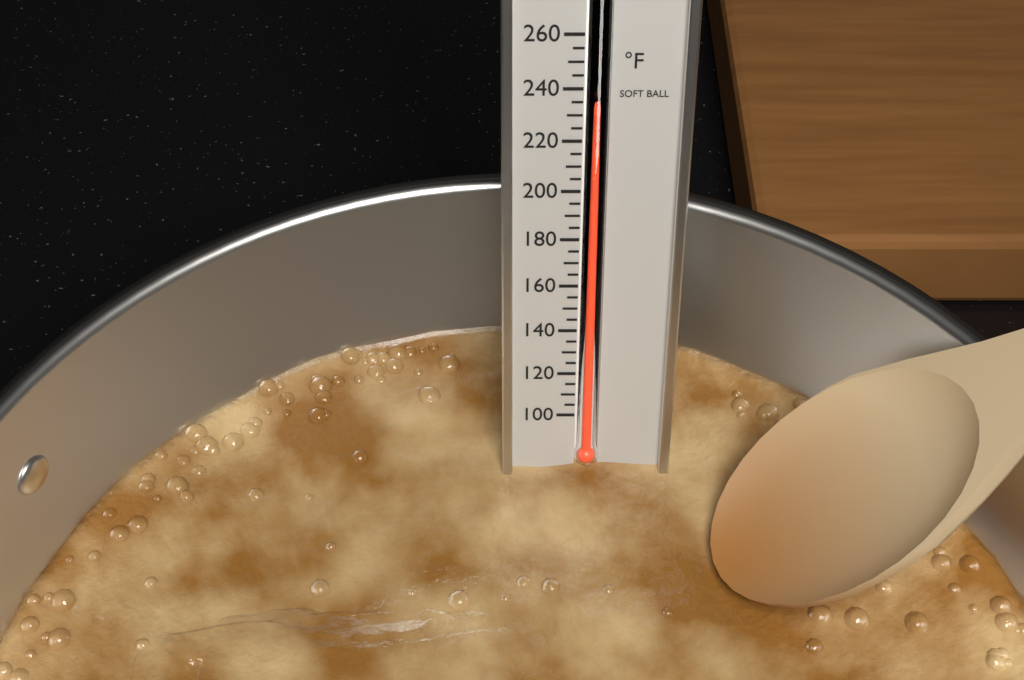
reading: 230 °F
